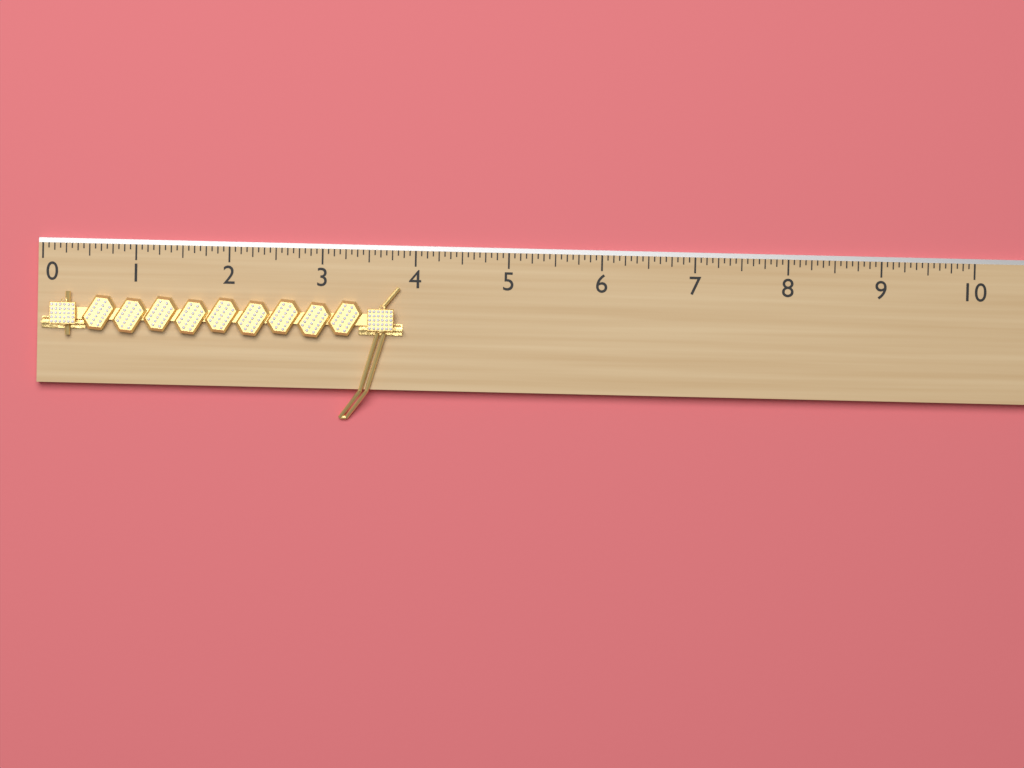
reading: 3.8750 (no unit)
